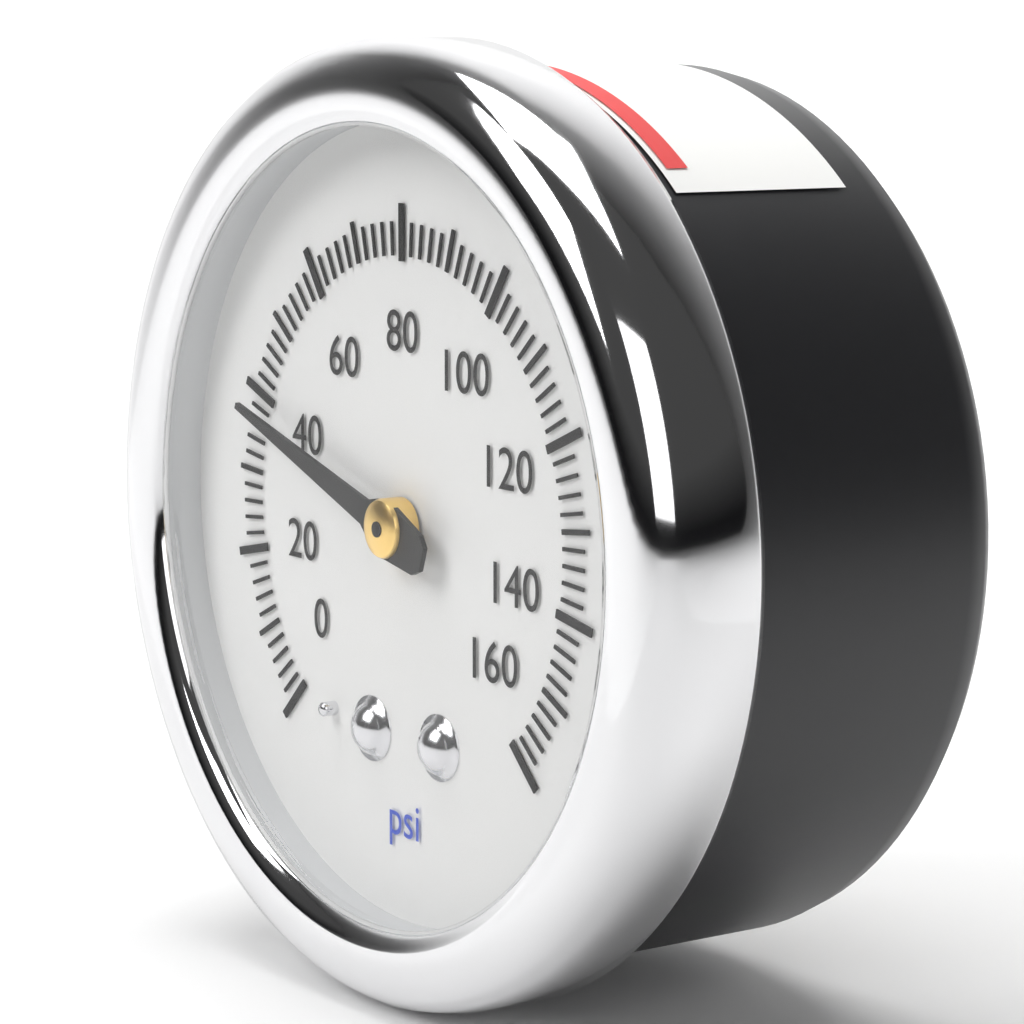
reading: 38 psi
